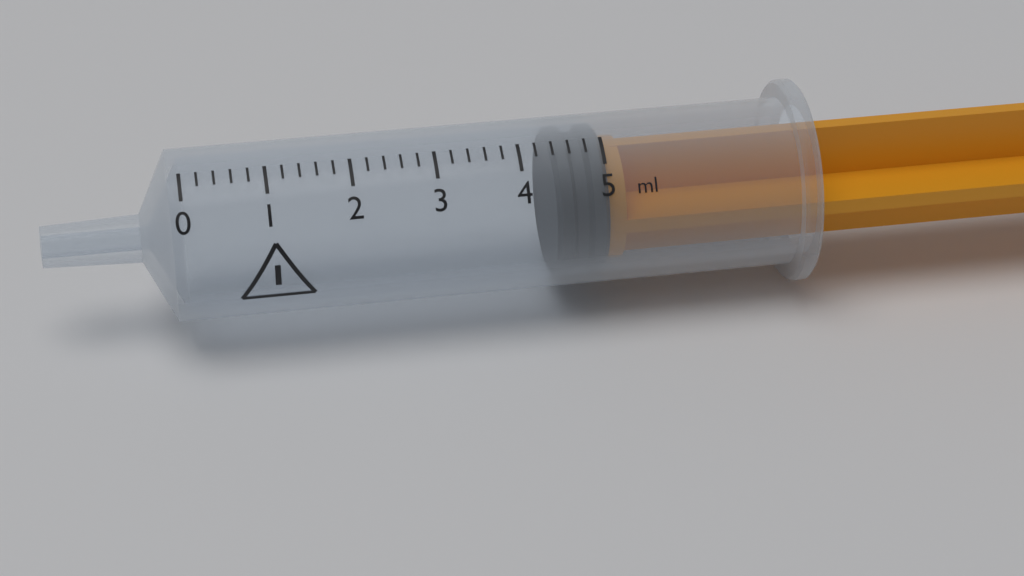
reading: 4.4 ml
